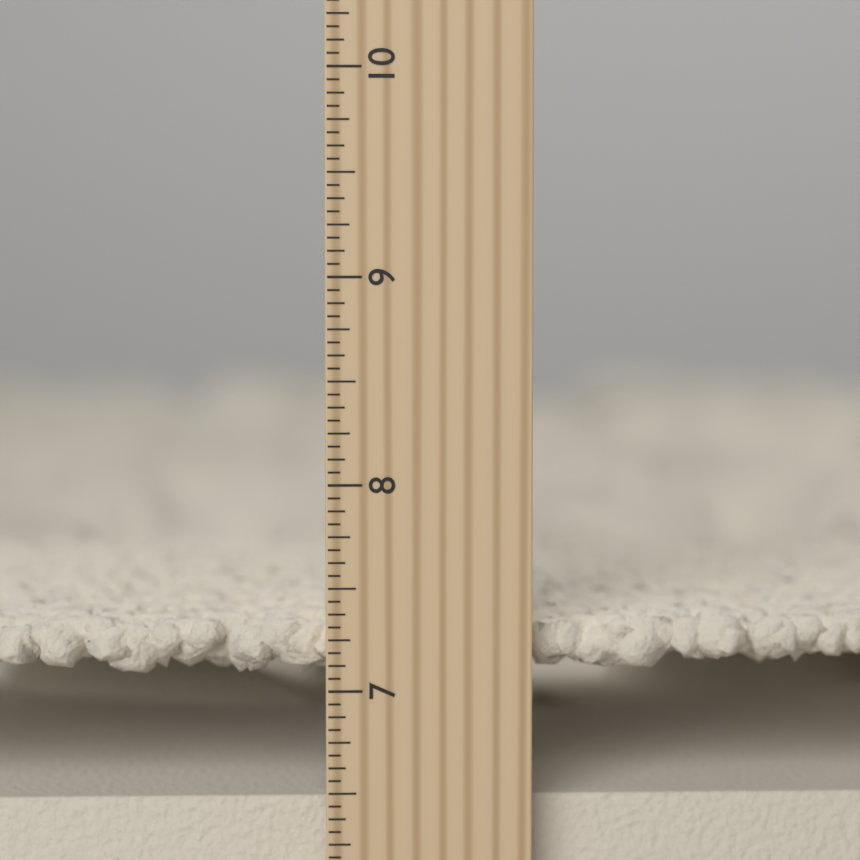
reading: 7.3125 inch
